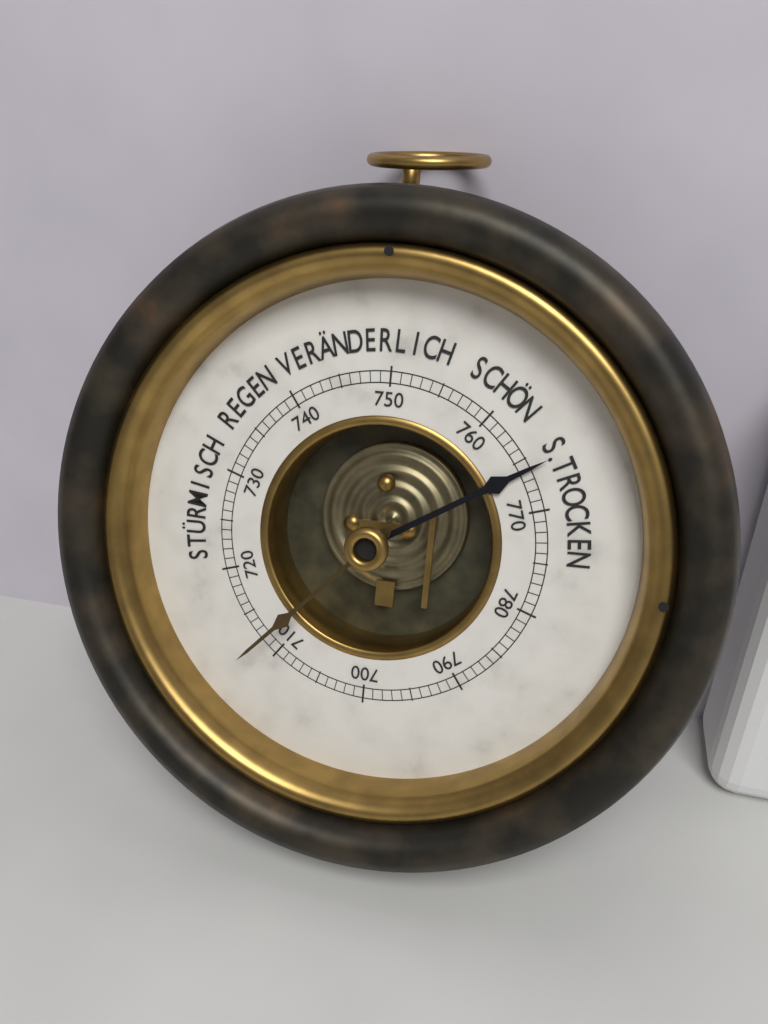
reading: 766 mmHg
